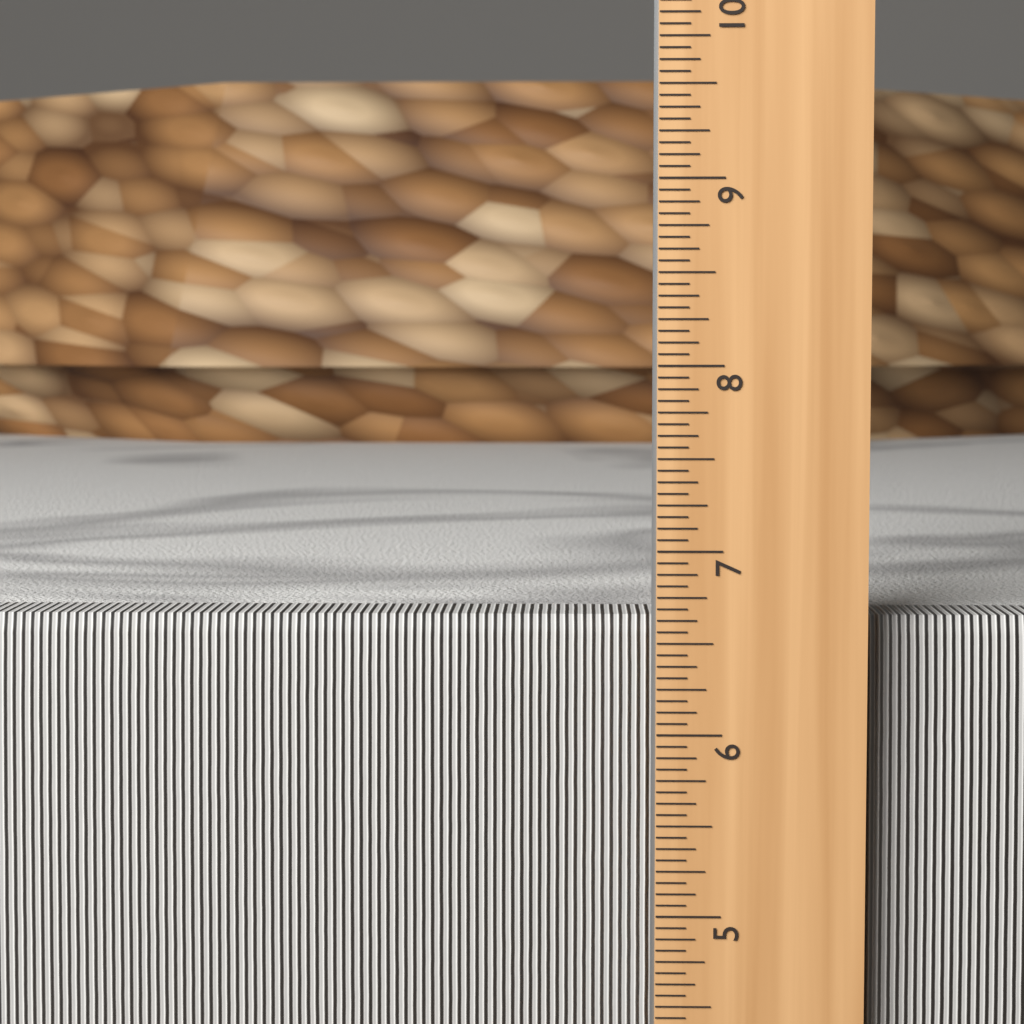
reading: 6.6250 in
